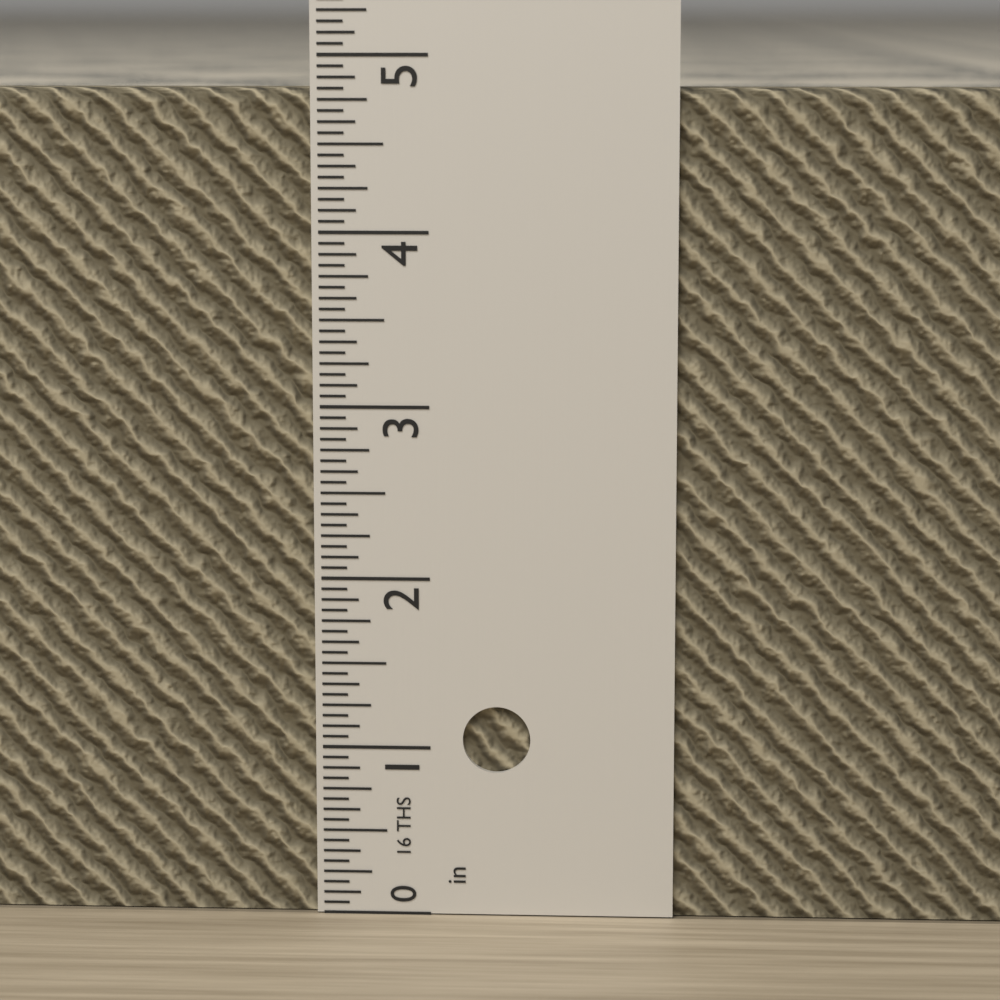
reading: 4.8125 in
